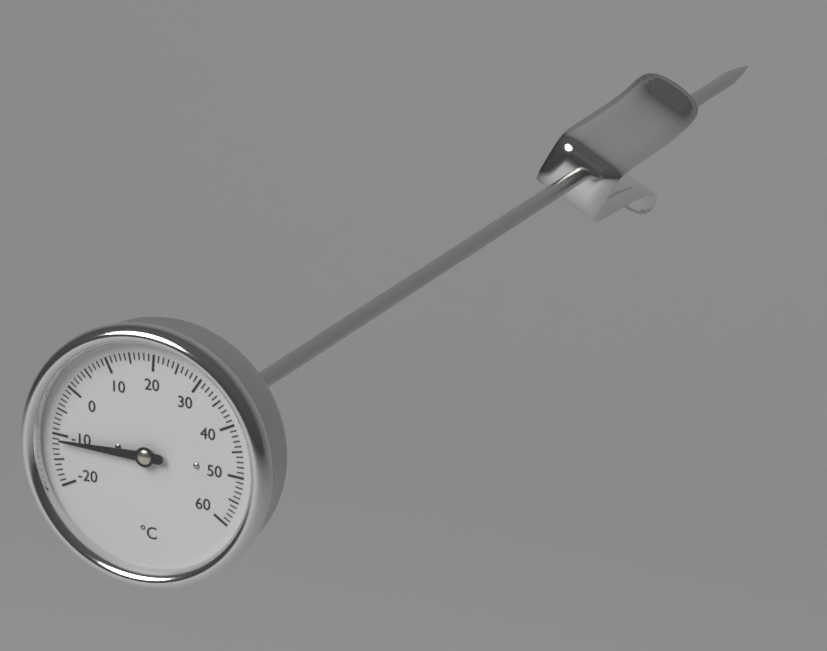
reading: -11 °C
